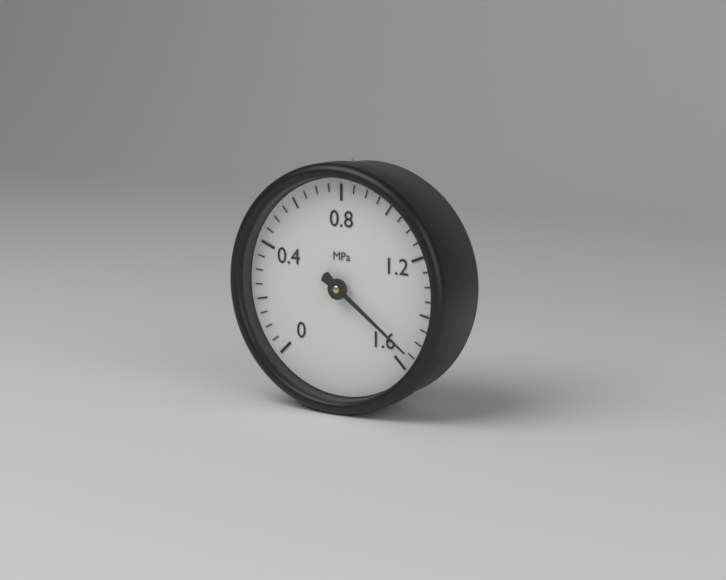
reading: 1.55 MPa
